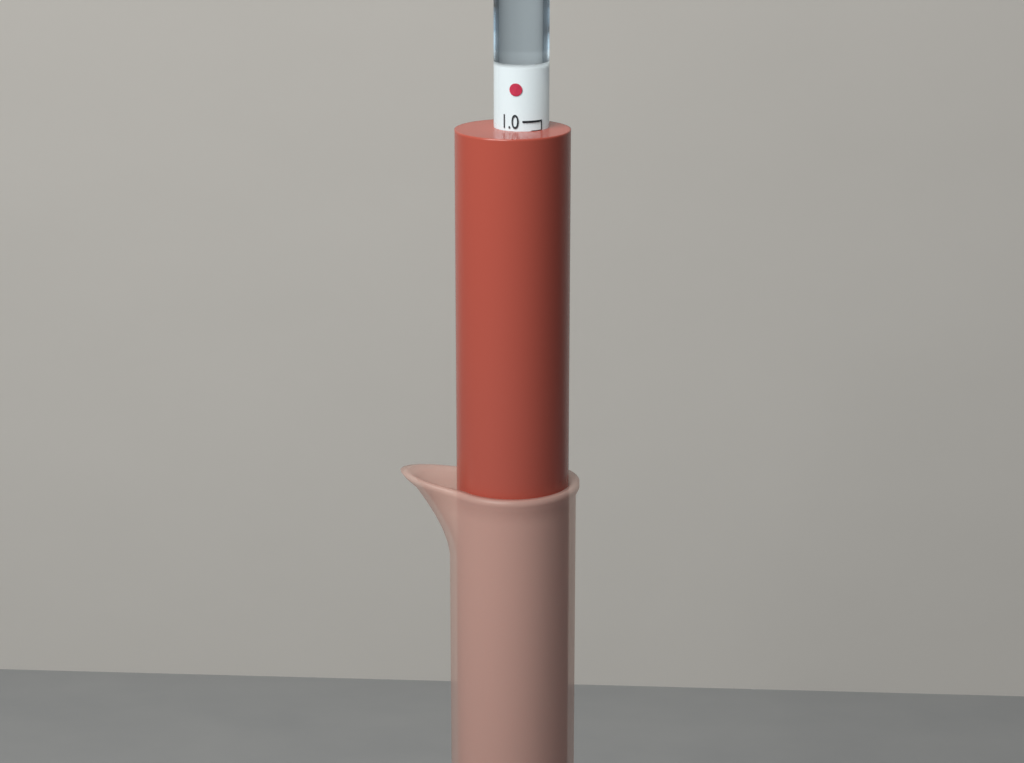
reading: 1.01 (no unit)
